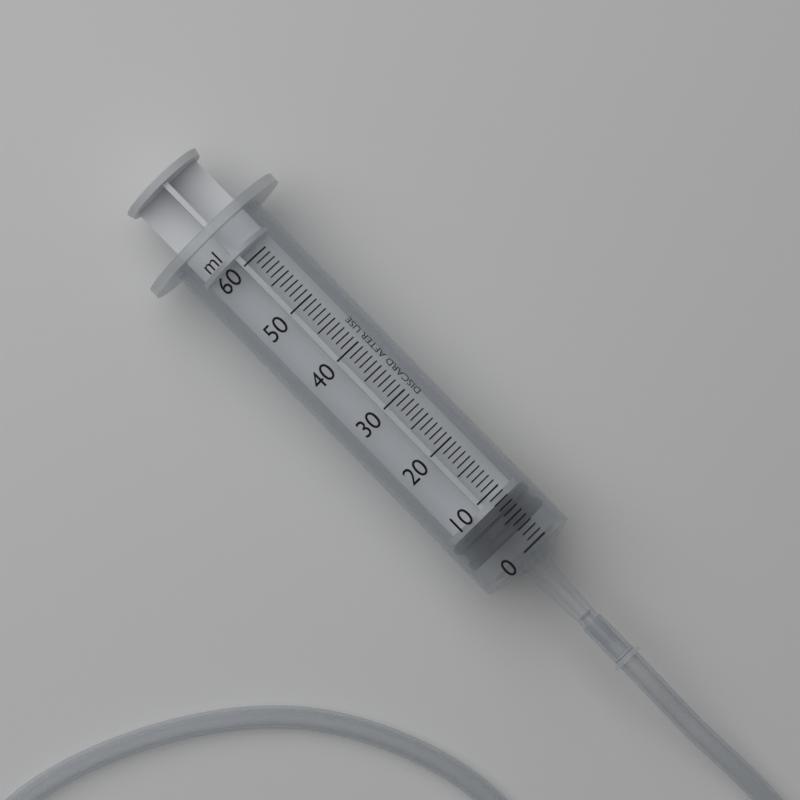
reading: 3 ml
